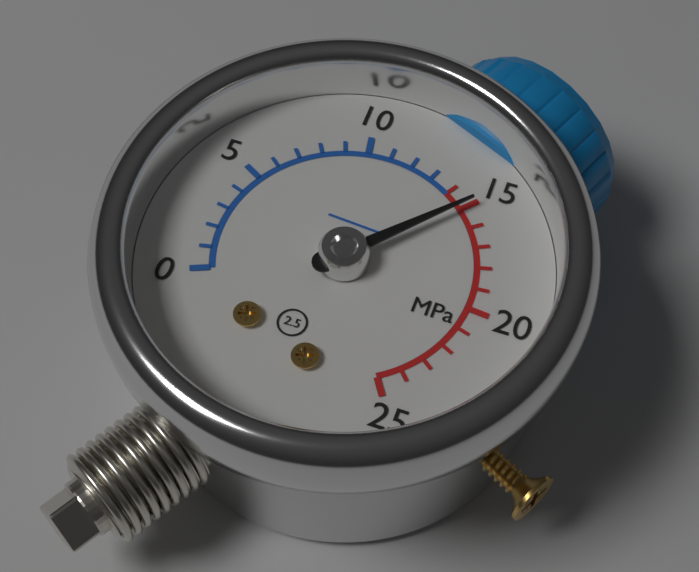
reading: 15 MPa
